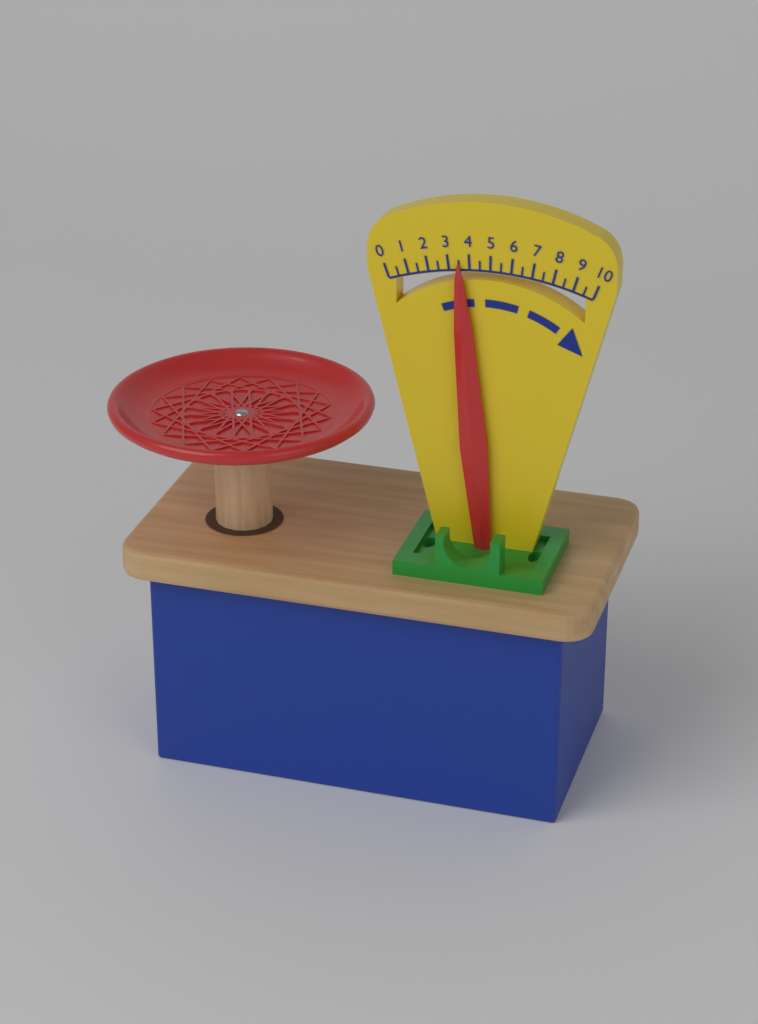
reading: 3.5 (no unit)
